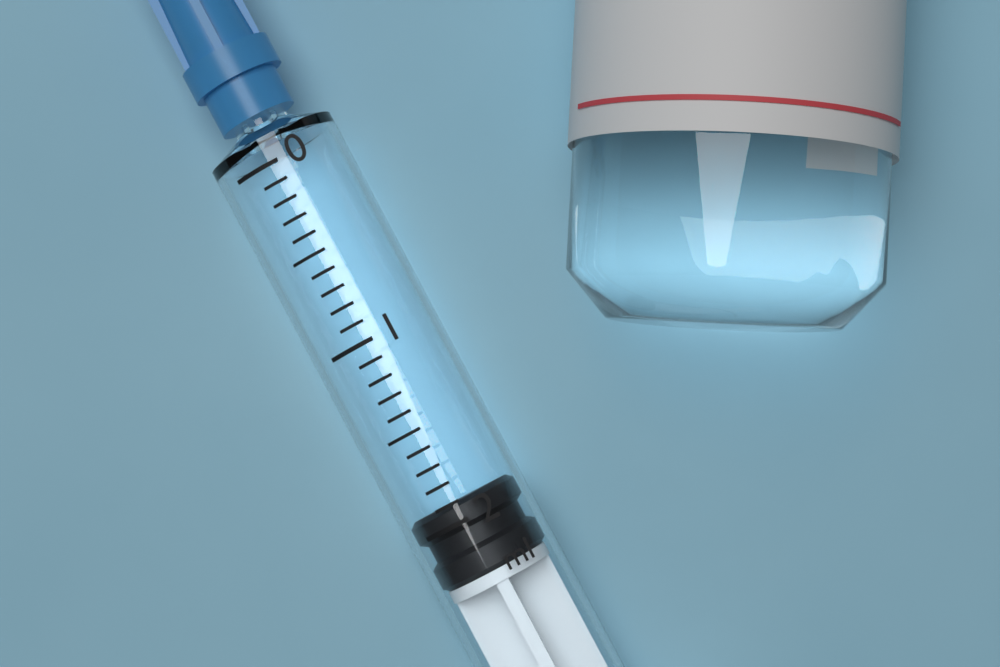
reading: 1.9 ml
